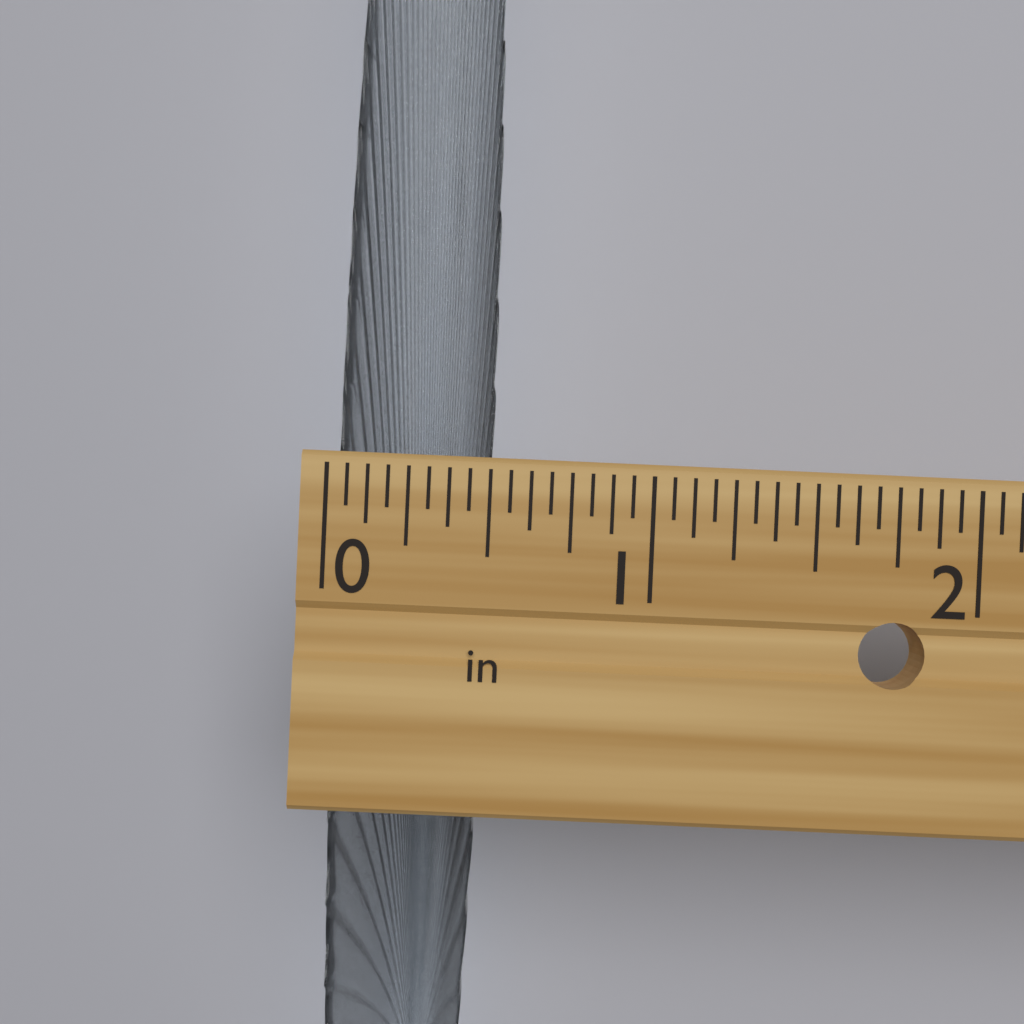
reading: 0.5000 in
